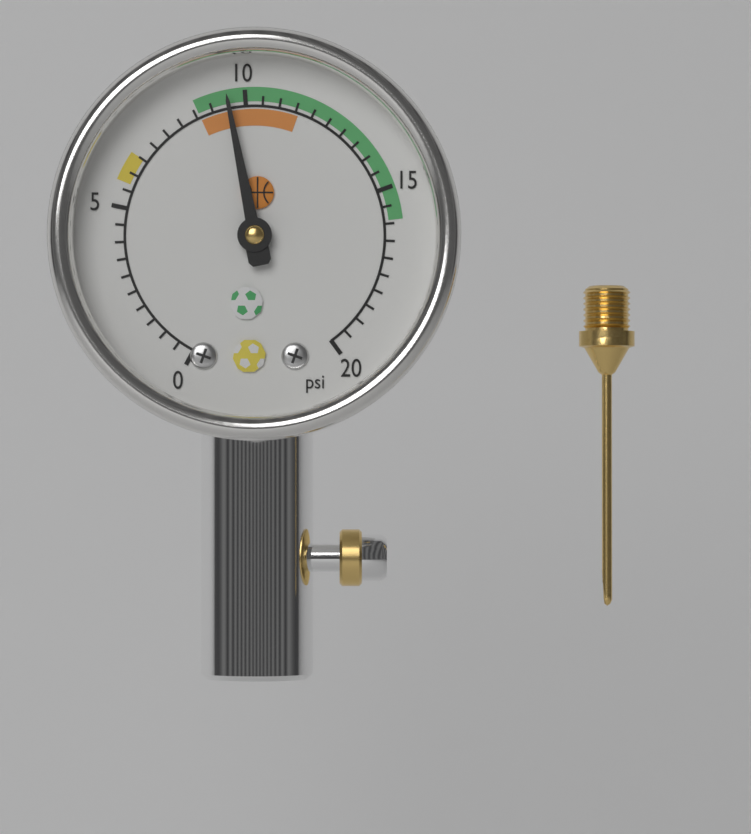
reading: 9.5 psi
